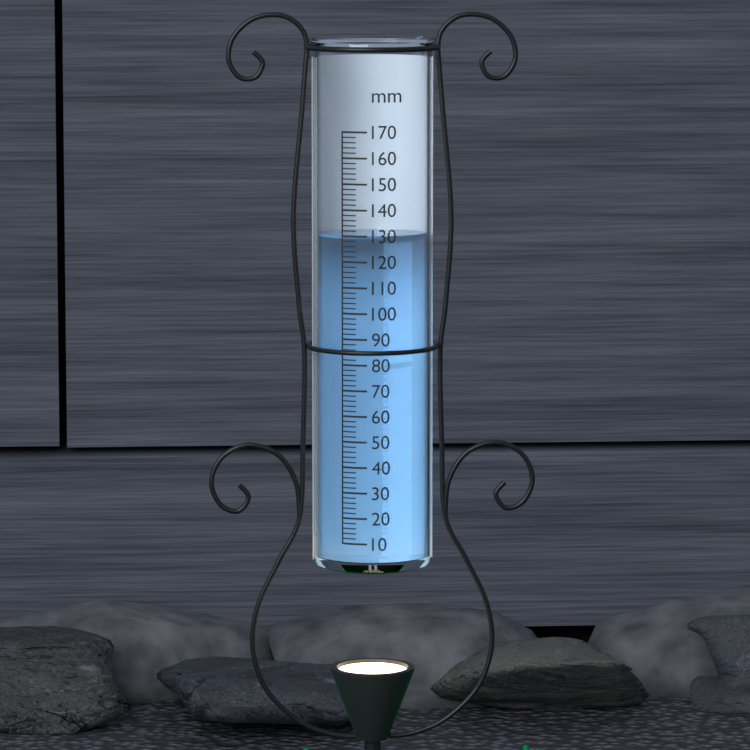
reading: 130 mm
